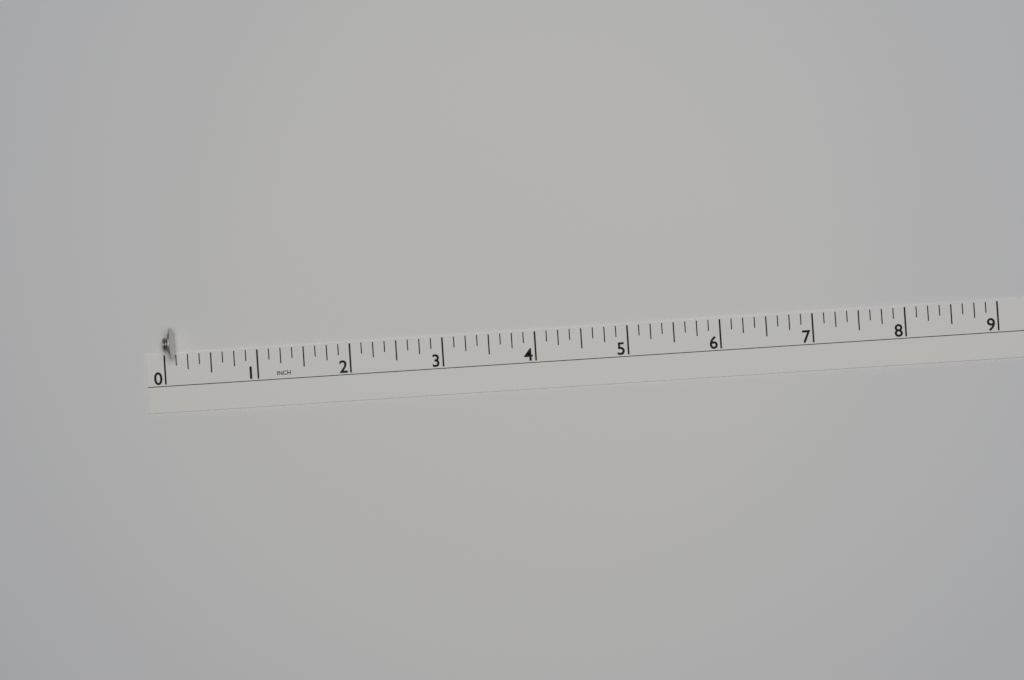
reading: 0.125 in
